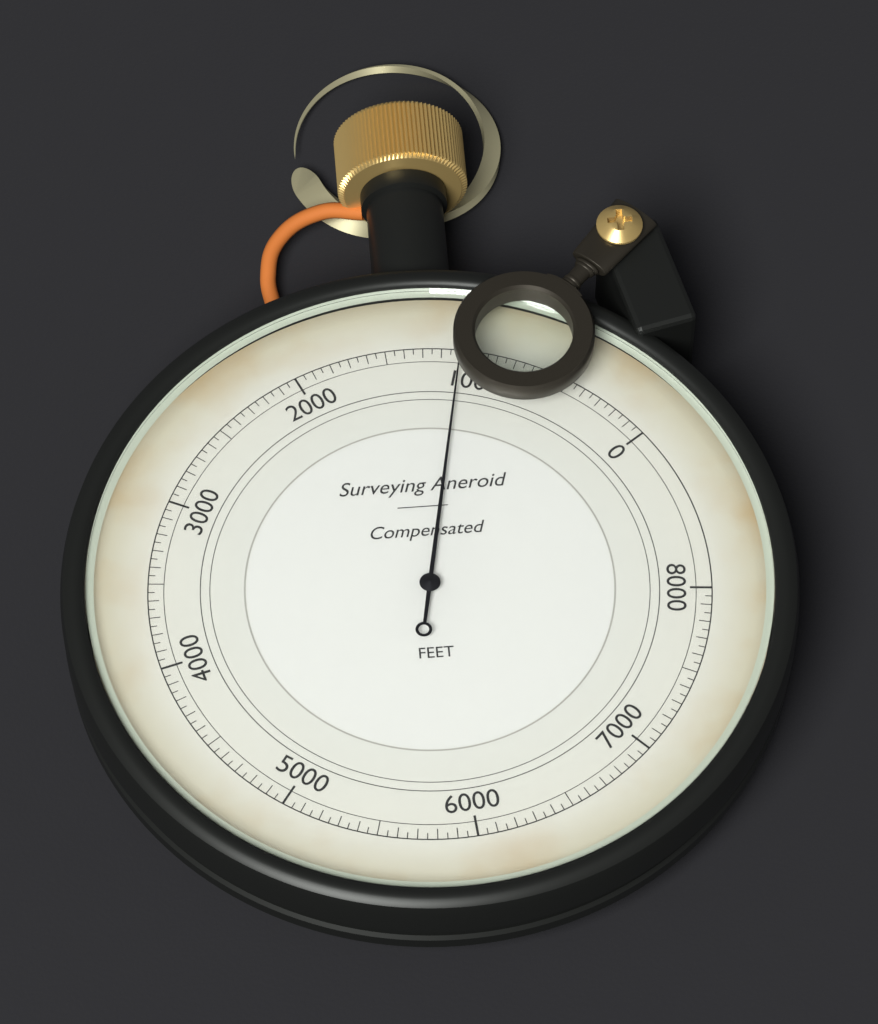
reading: 1100 ft
